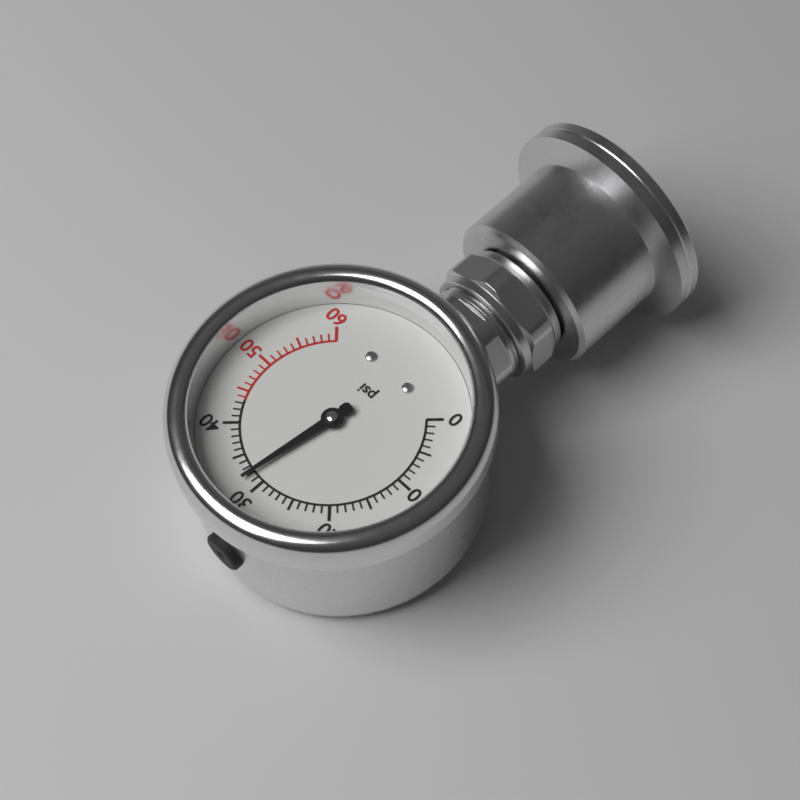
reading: 32 psi
